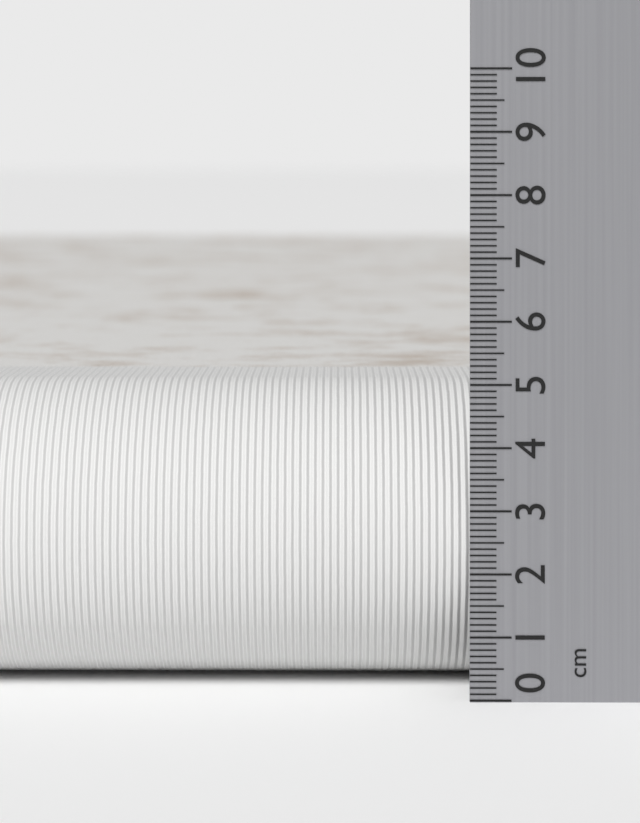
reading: 4.9 cm
